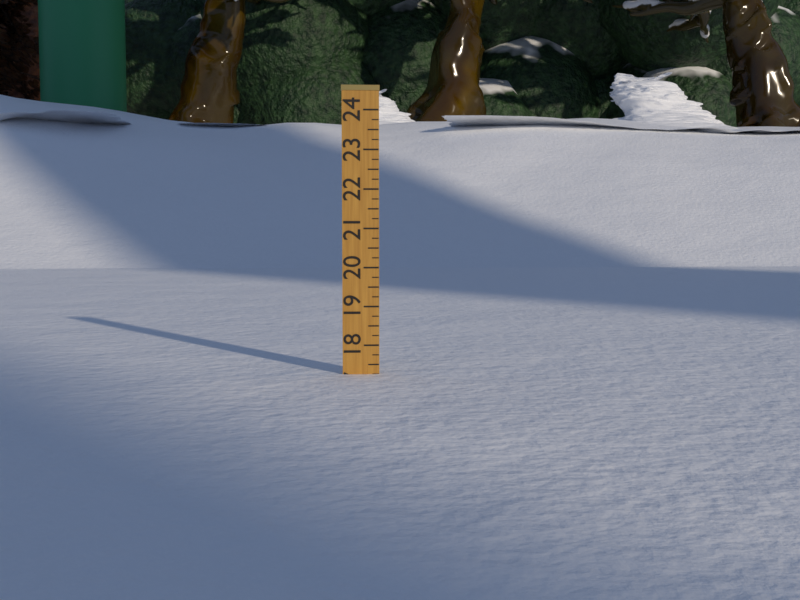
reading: 17.25 (no unit)
